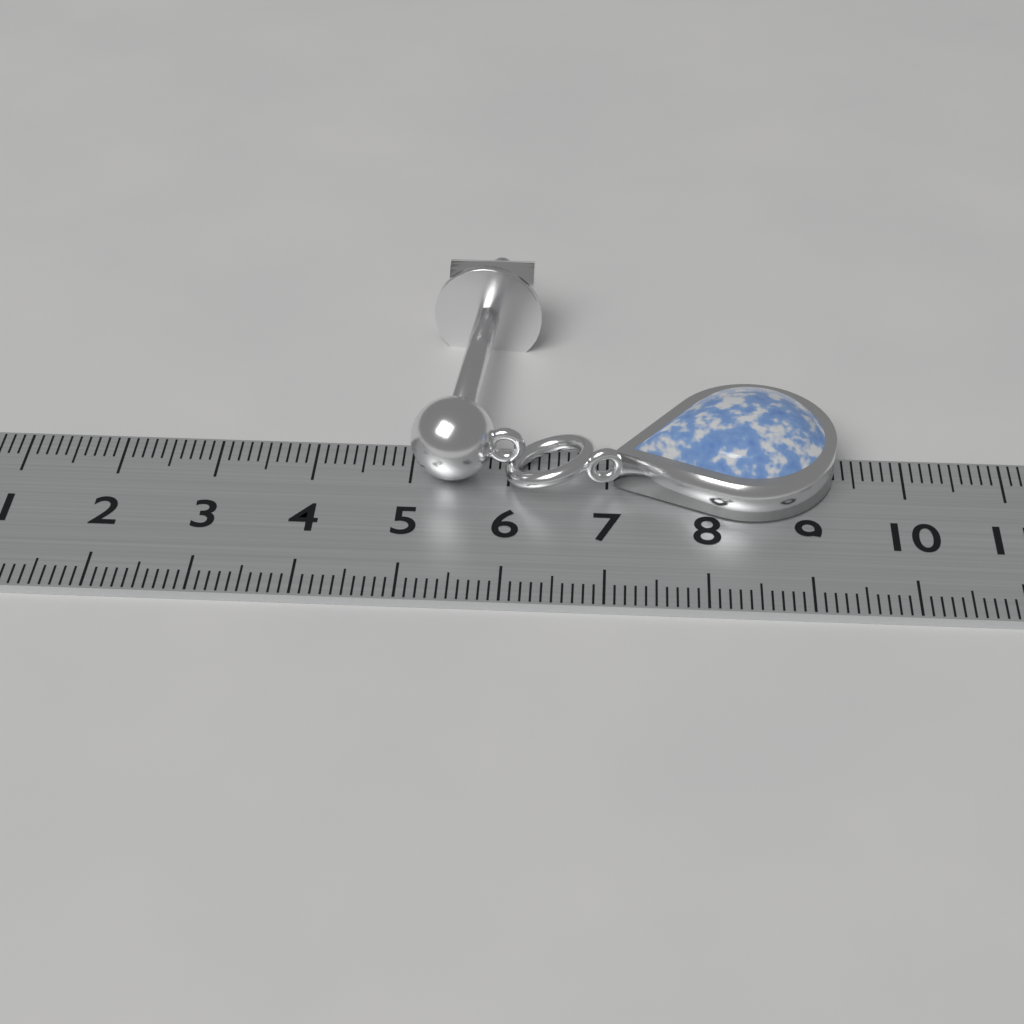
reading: 9.3 cm
